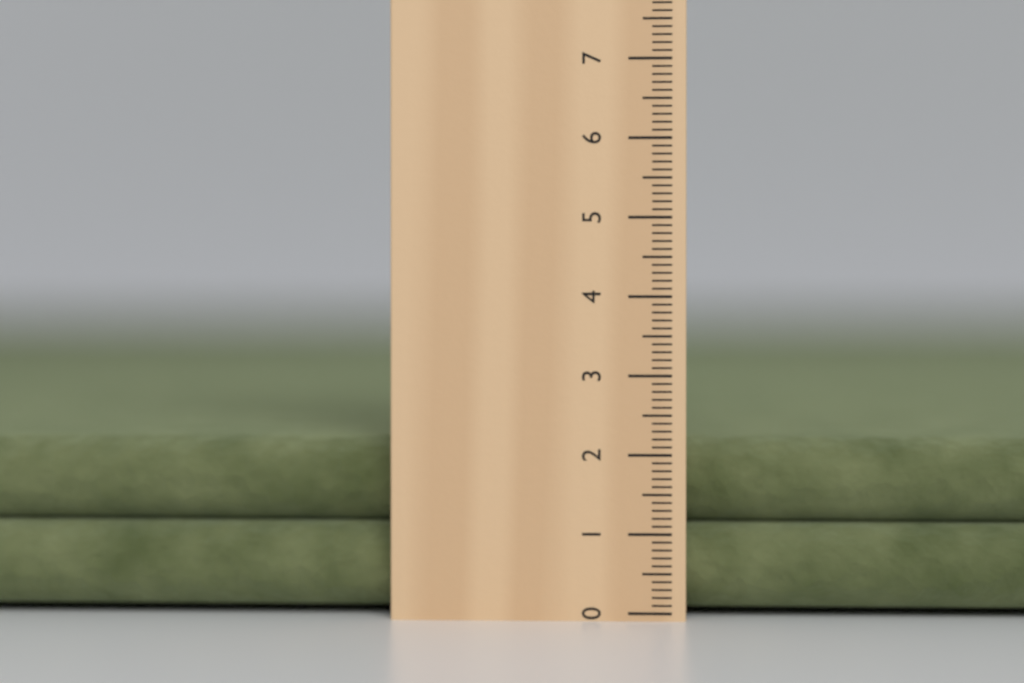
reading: 2.2 cm
